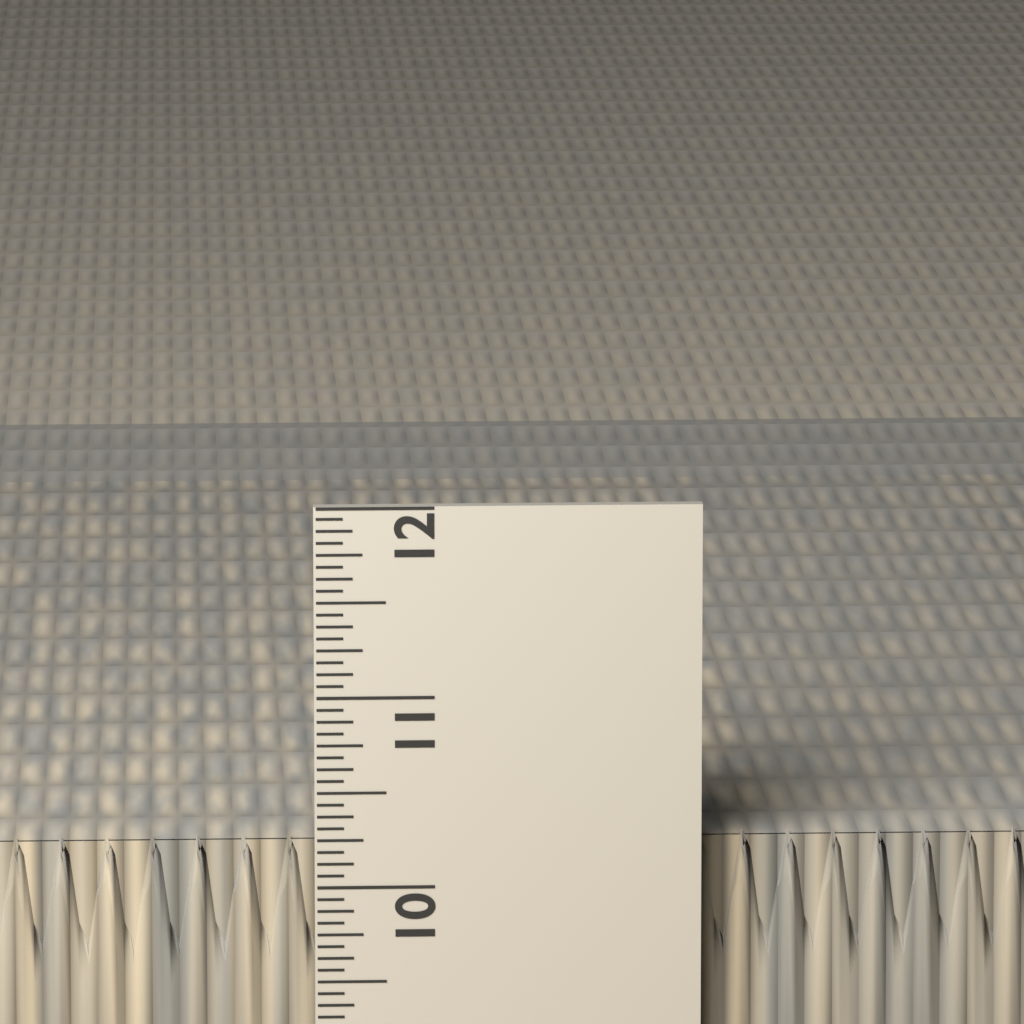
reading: 10.2500 in
